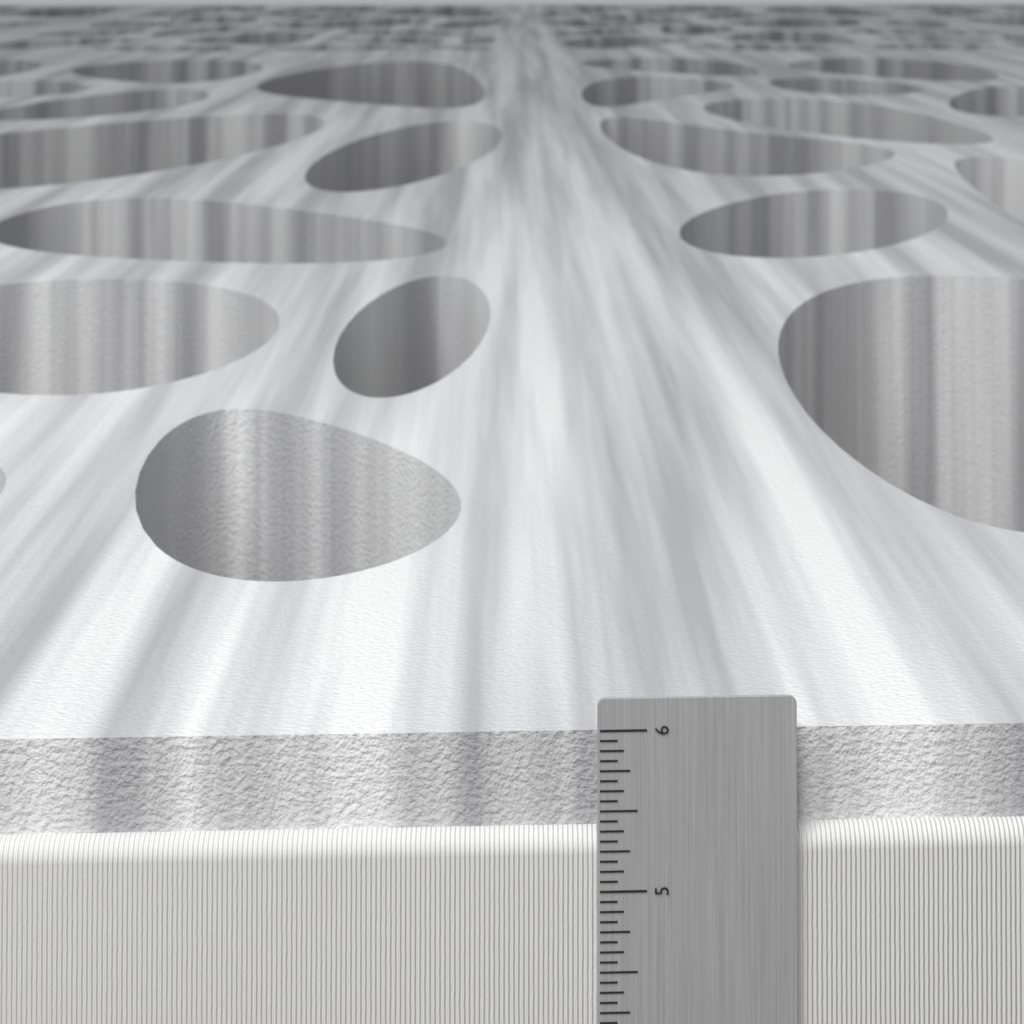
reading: 5.9375 in
